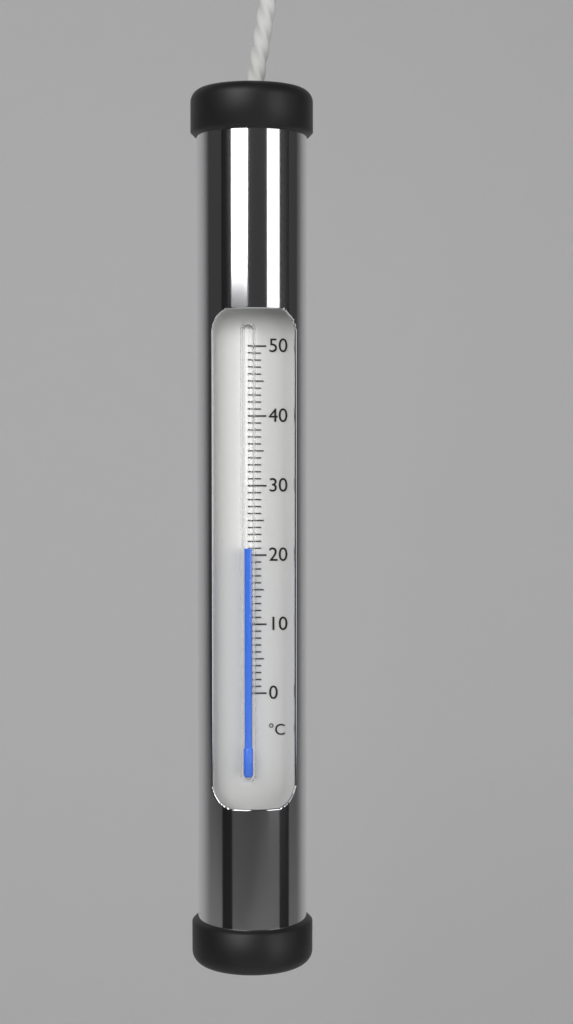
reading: 21 °C
